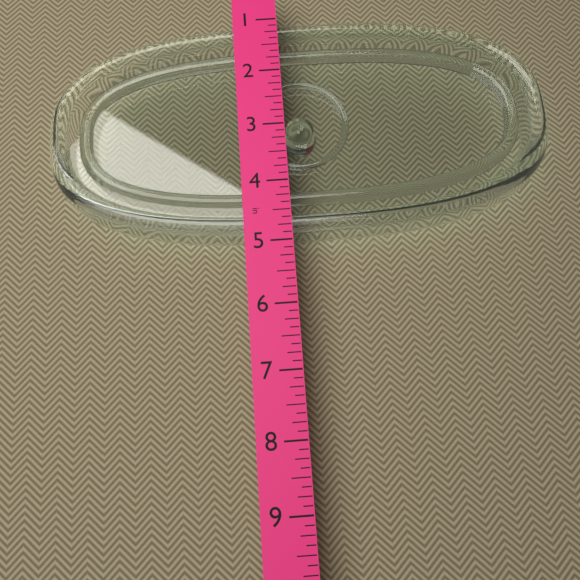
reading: 4.875 in
